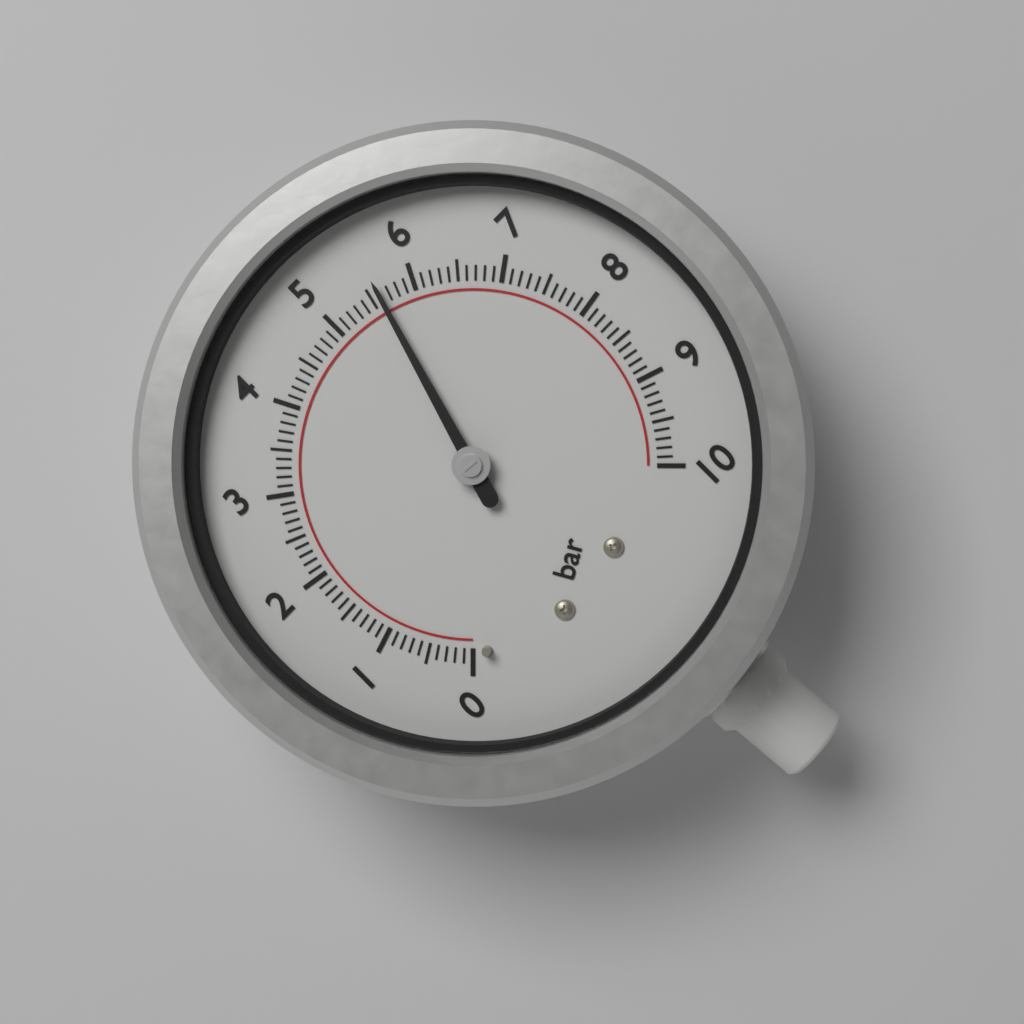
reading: 5.6 bar
